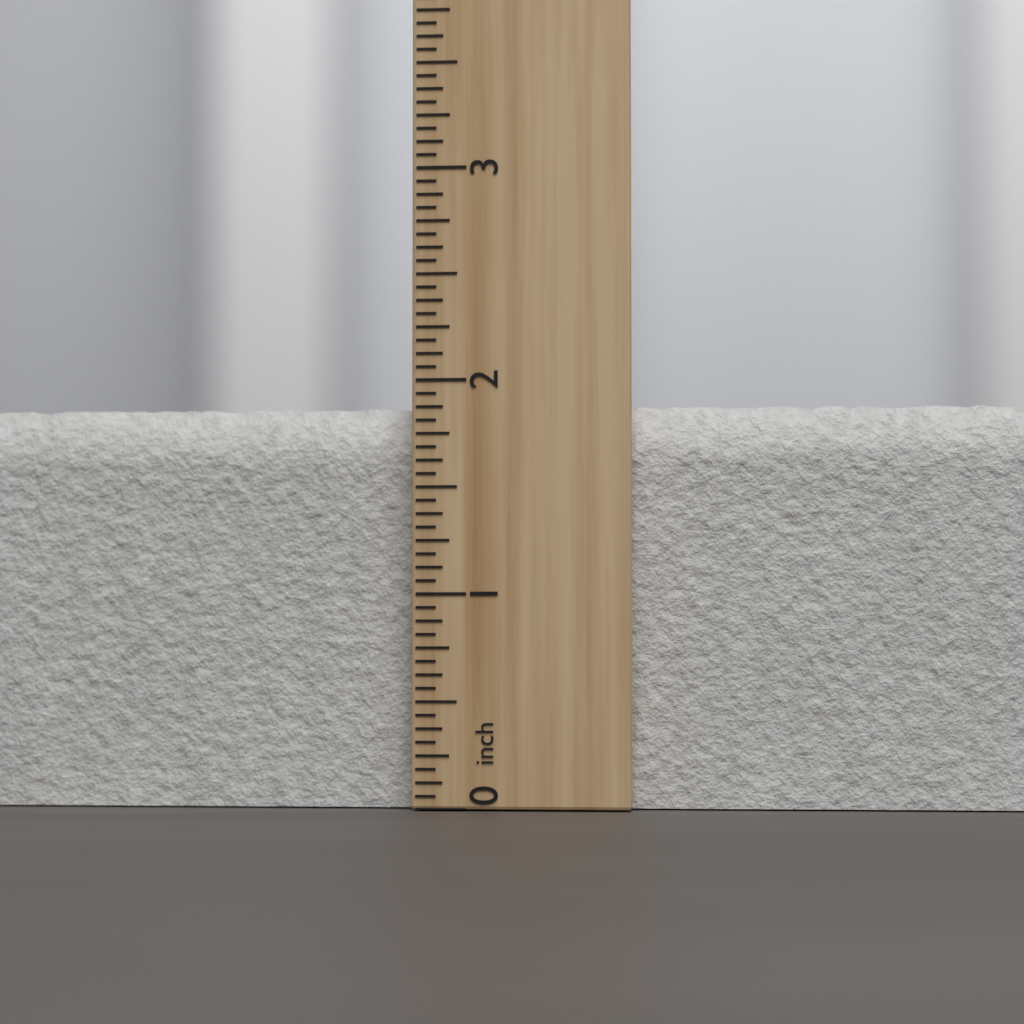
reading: 1.8750 inch
